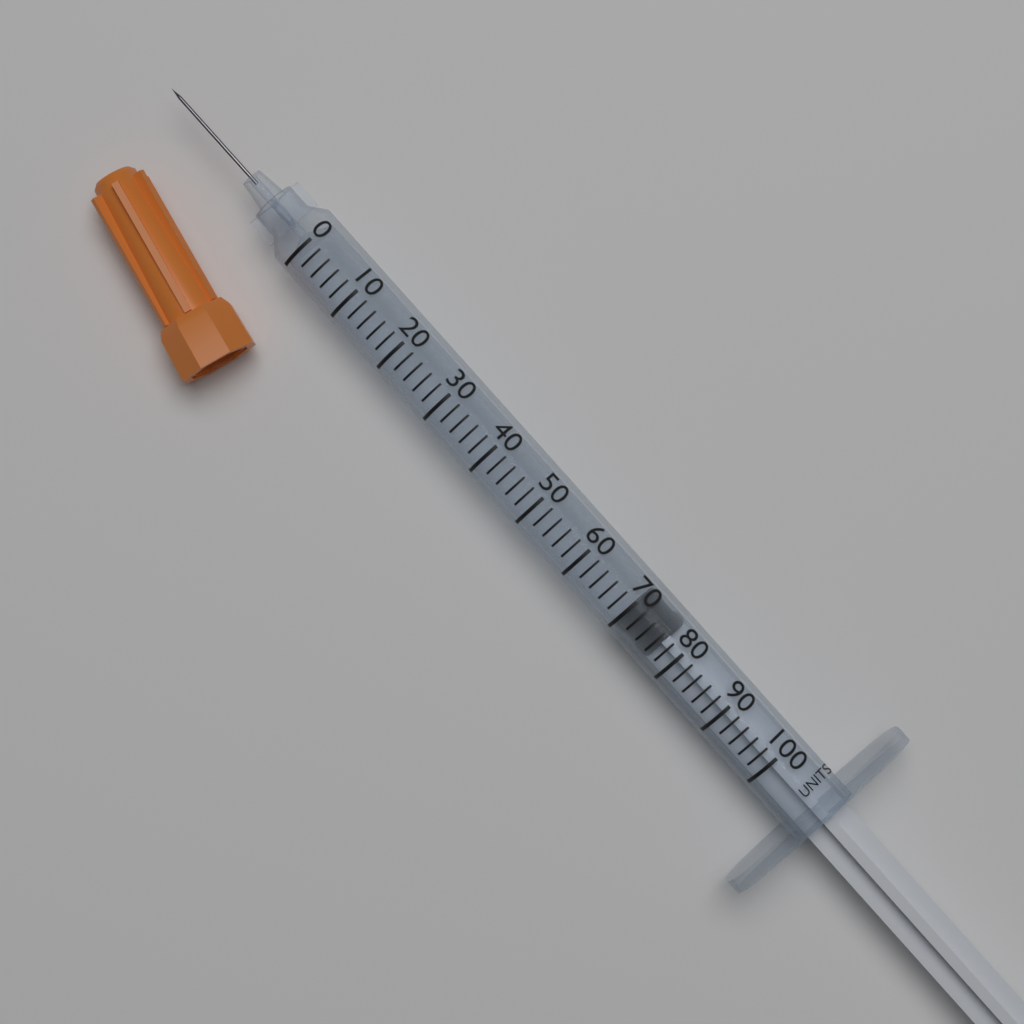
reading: 70 units
